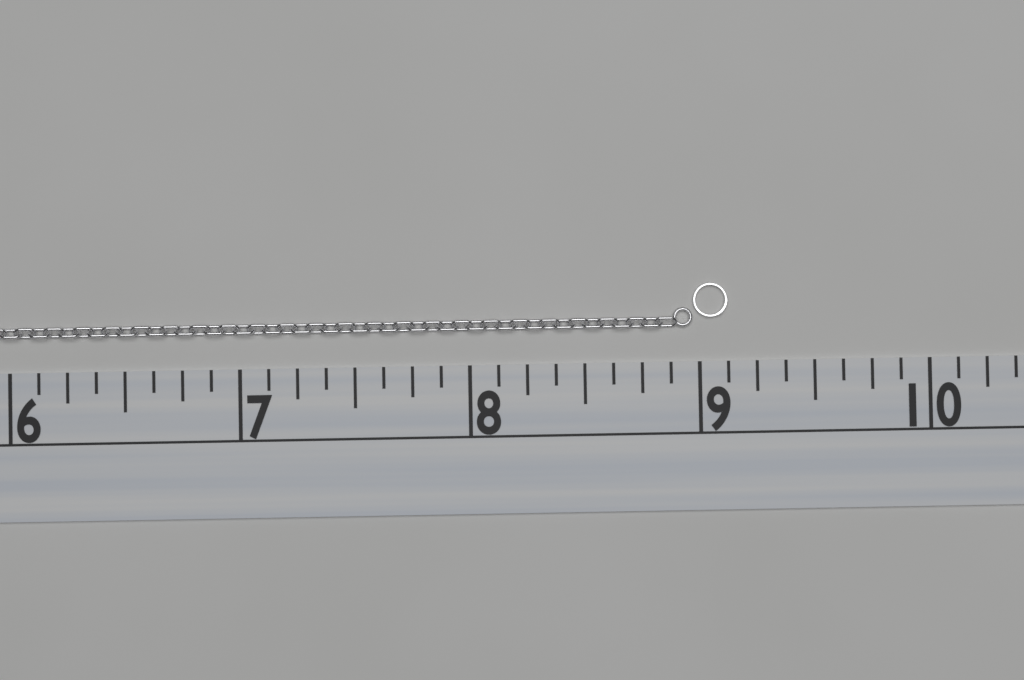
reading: 9.125 (no unit)
